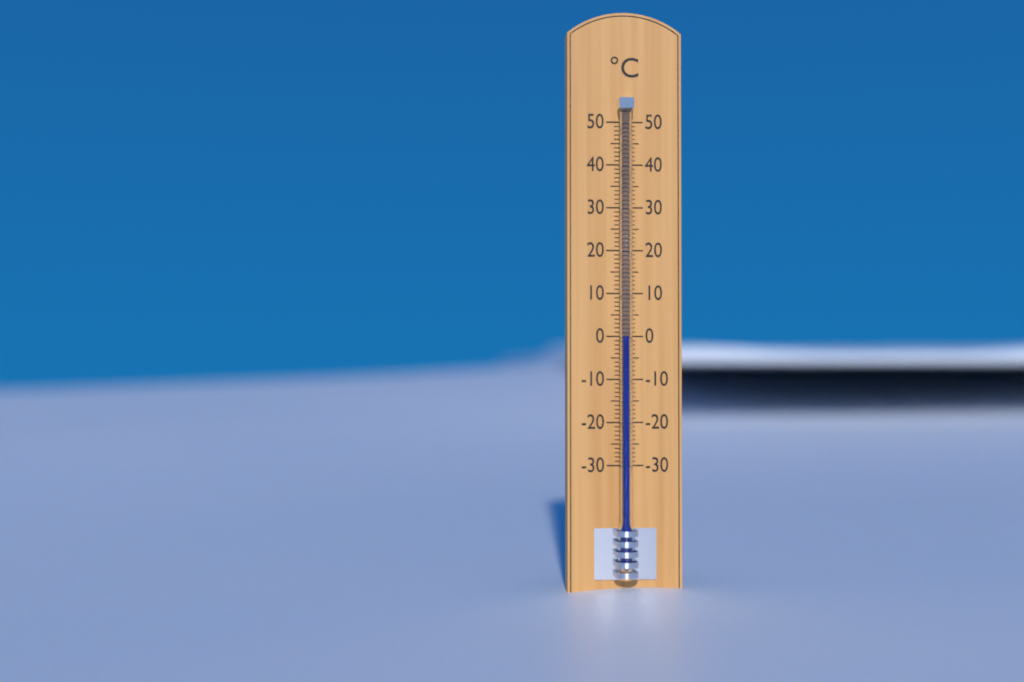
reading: 0 °C
